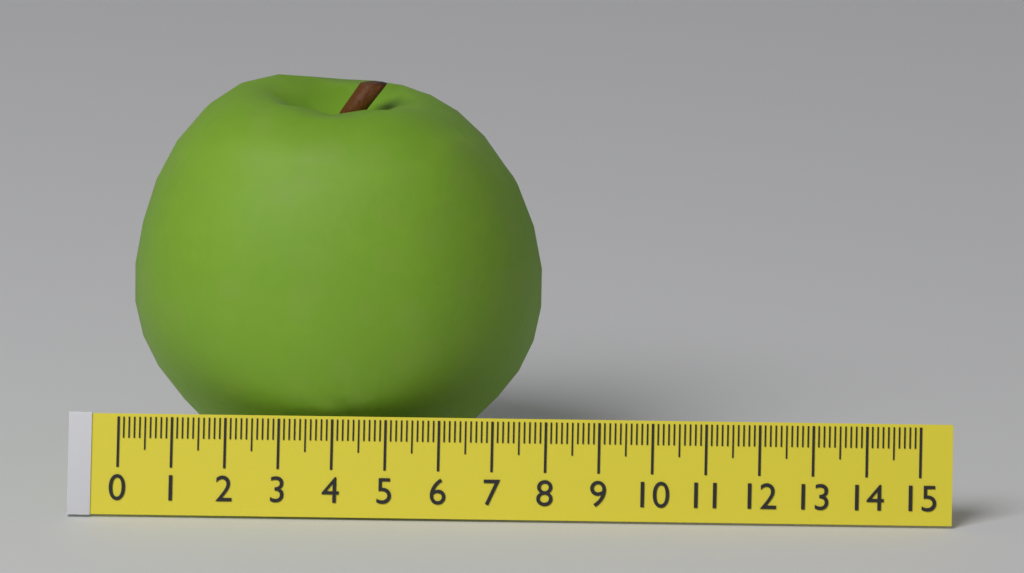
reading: 7.7 (no unit)
